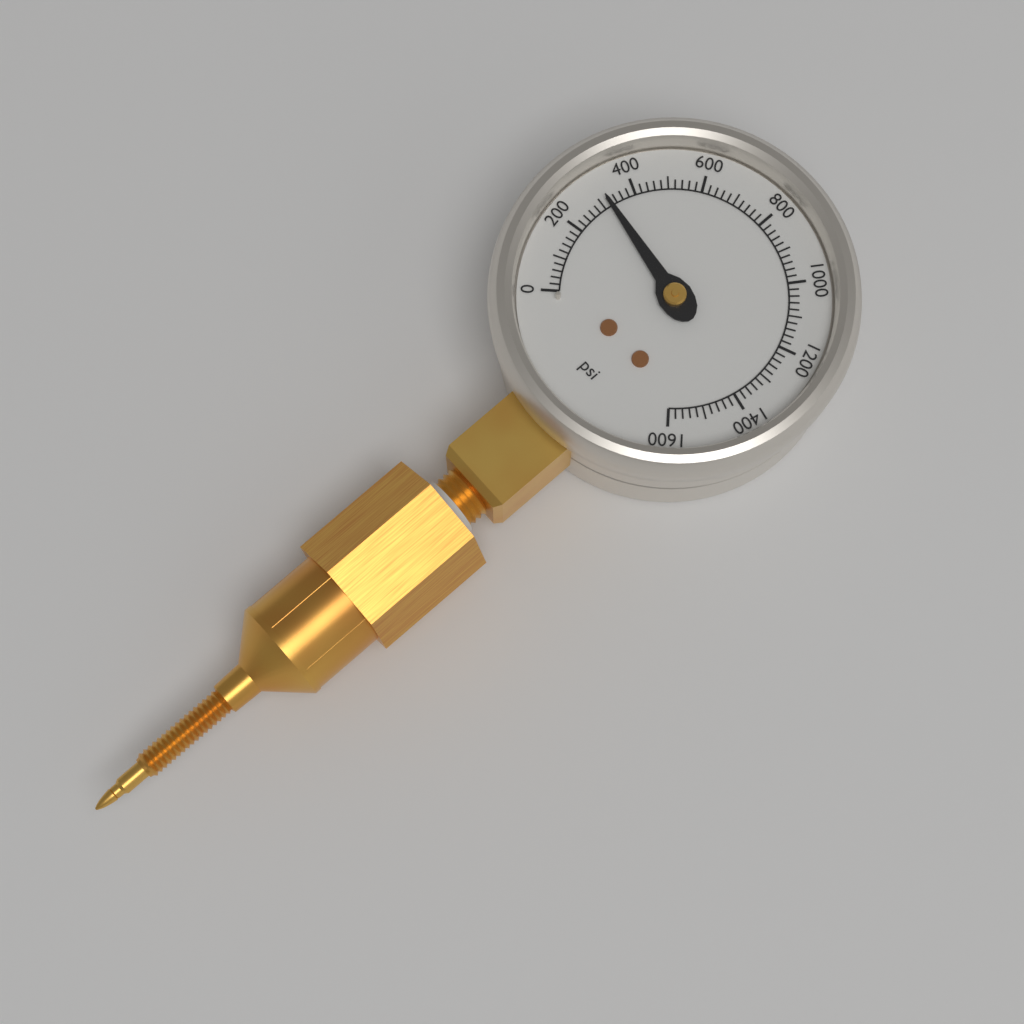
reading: 320 psi
